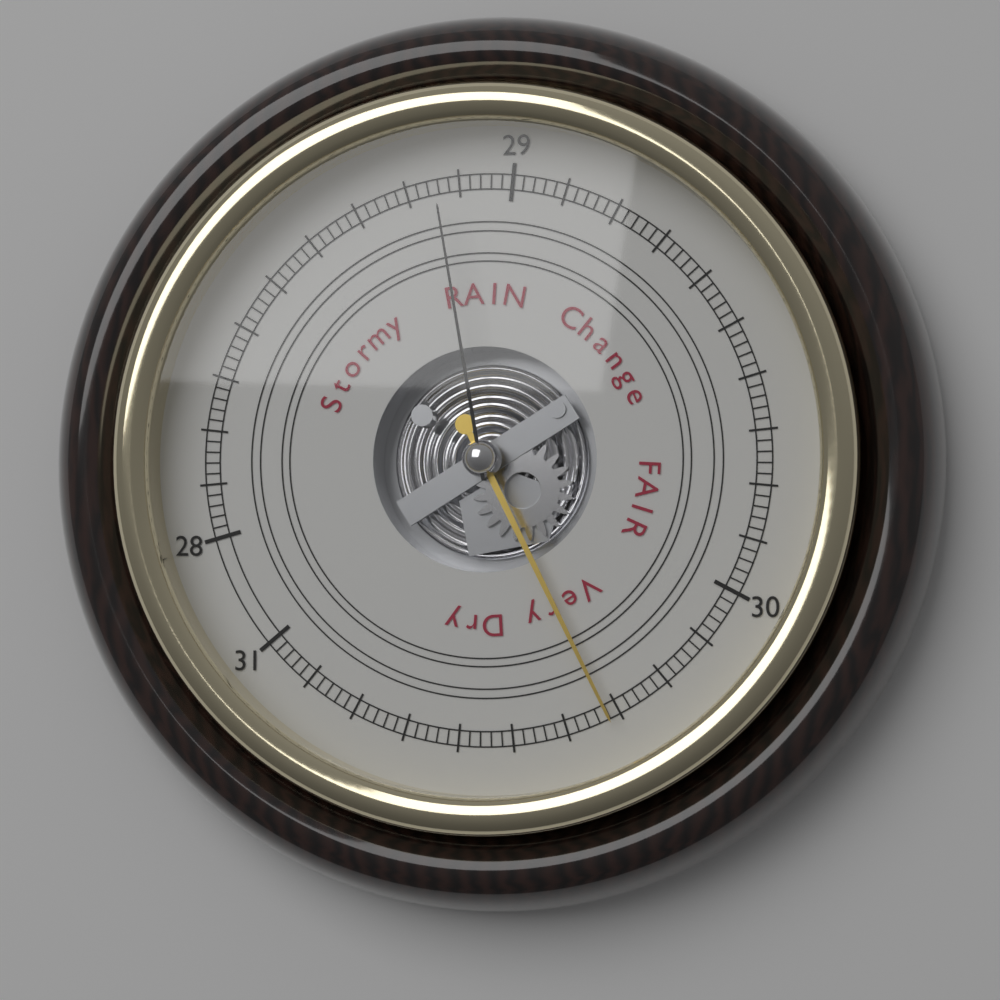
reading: 30.32 (no unit)
